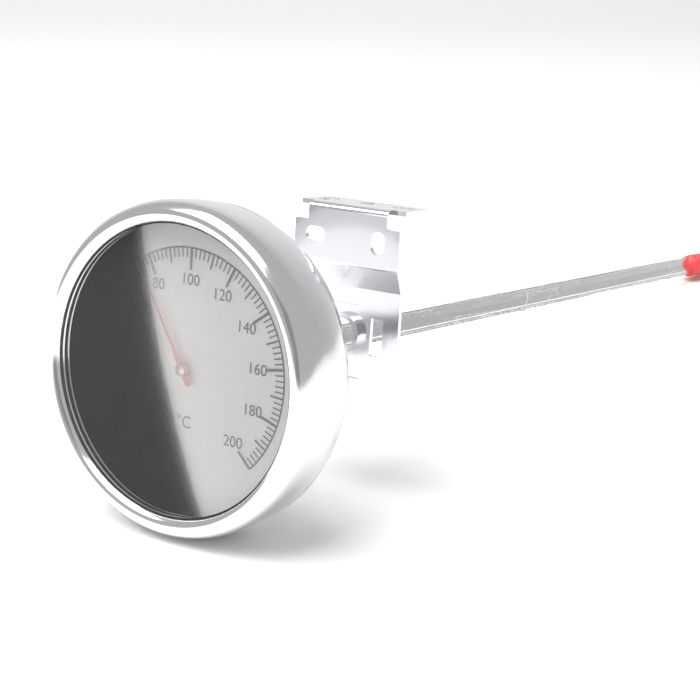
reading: 76 °C
